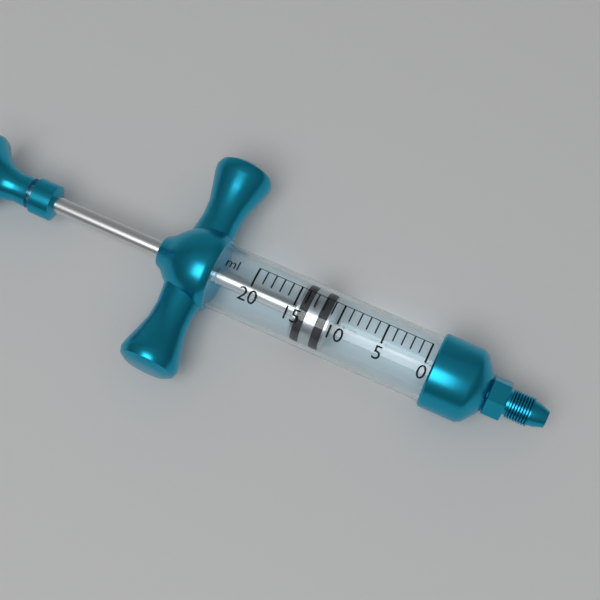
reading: 11 ml
